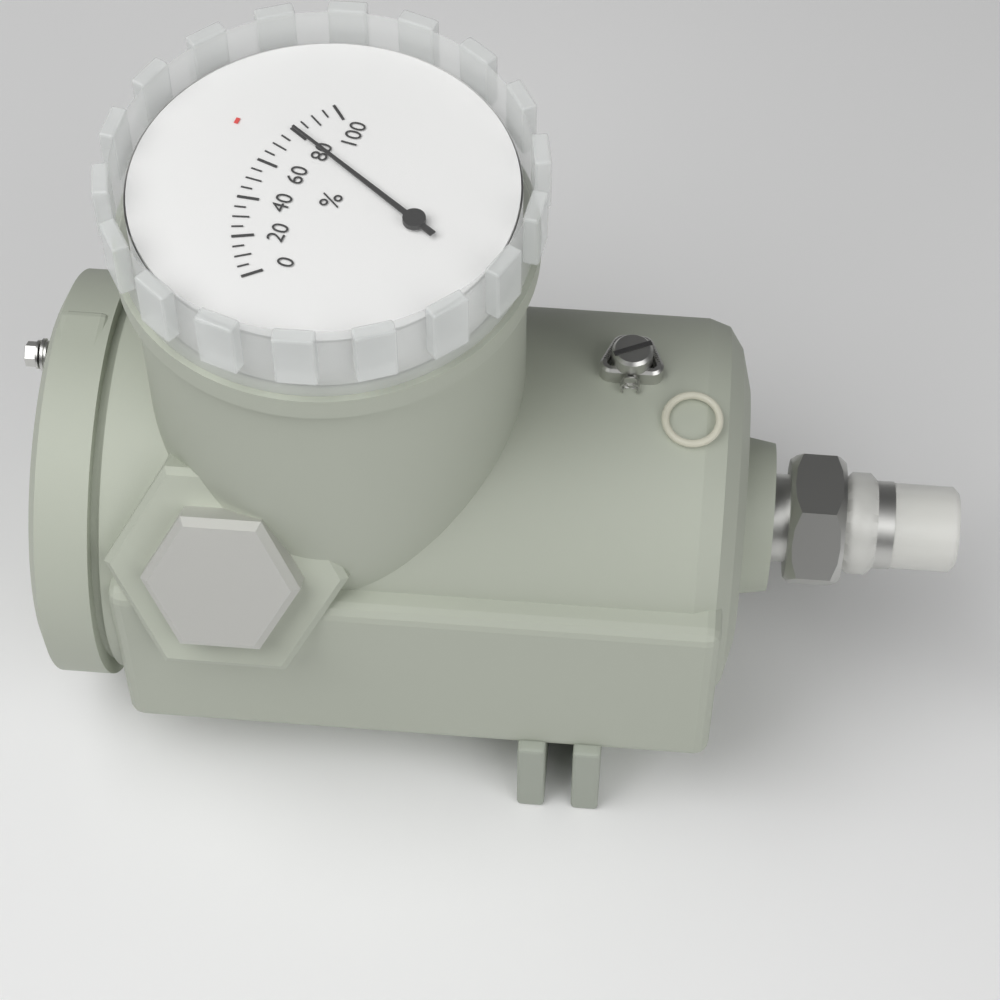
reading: 80 %
